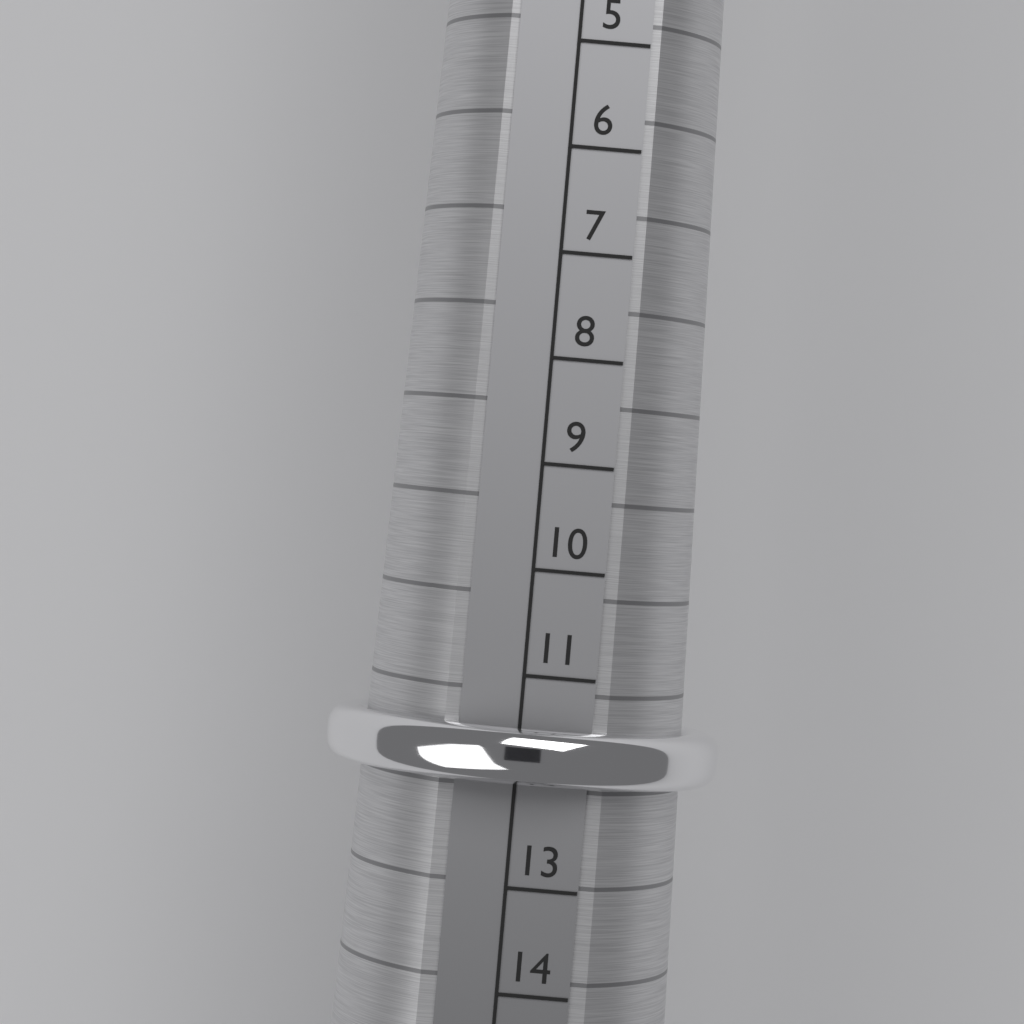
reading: 12 (no unit)
